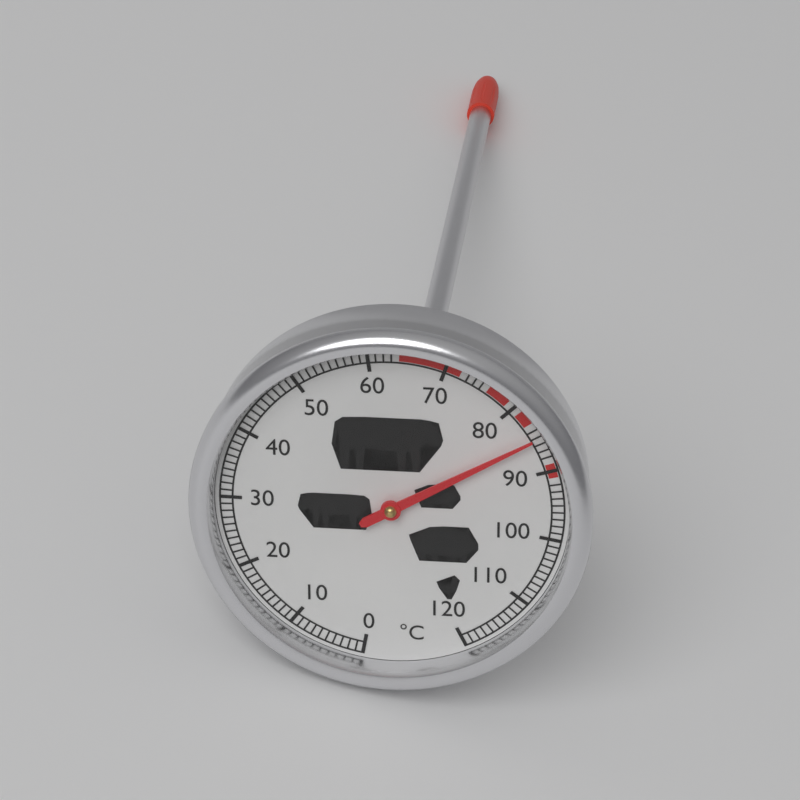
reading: 85 °C
